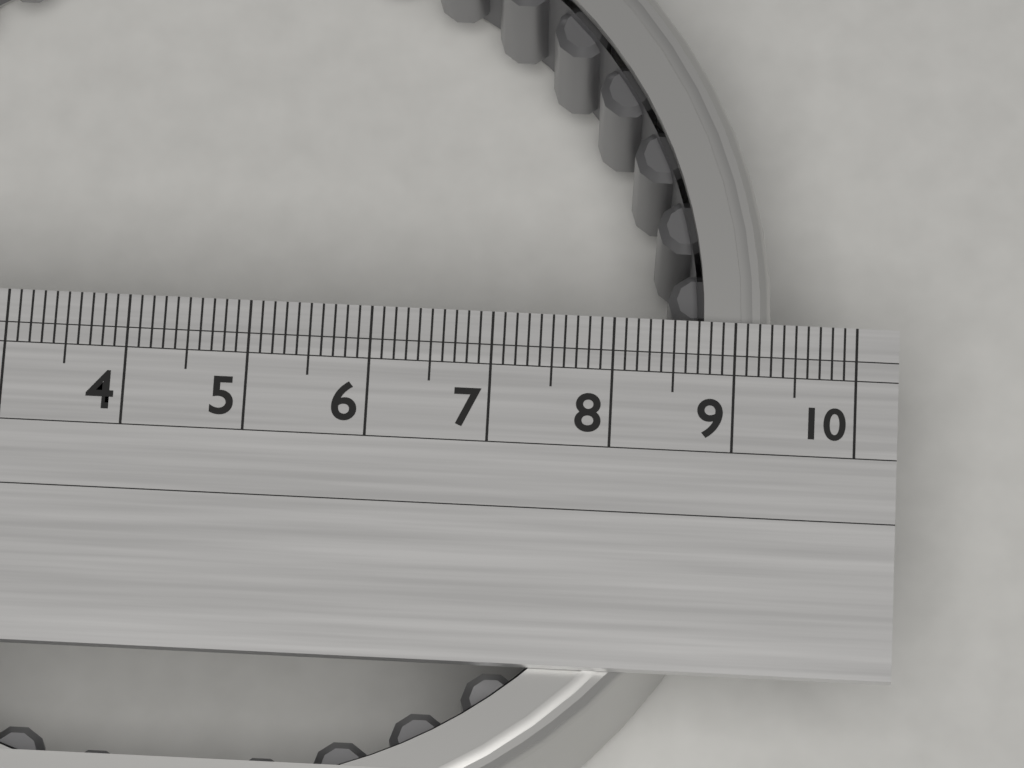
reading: 9.3 (no unit)
